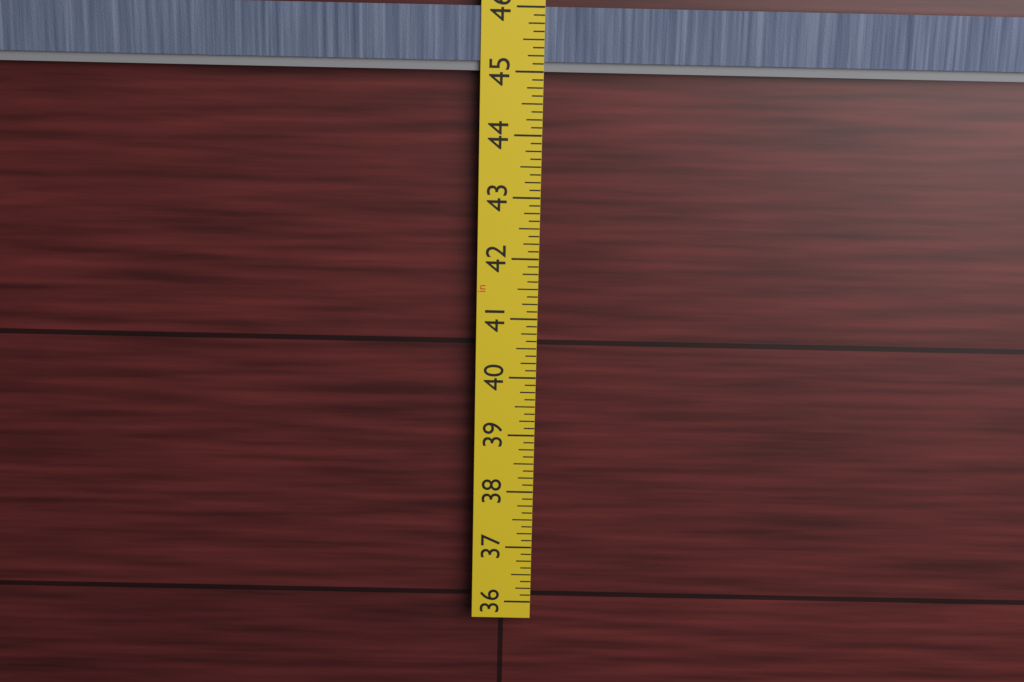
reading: 45.000 in
